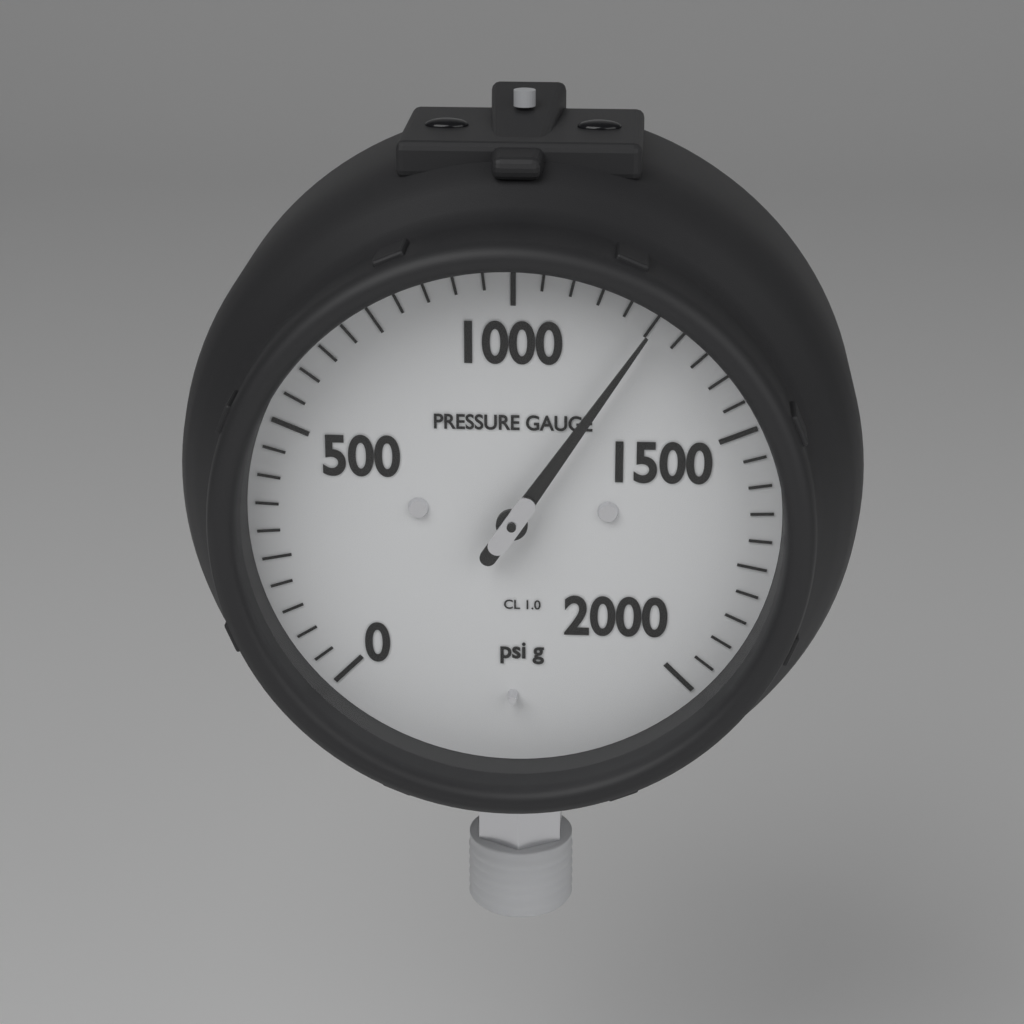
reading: 1250 psi
